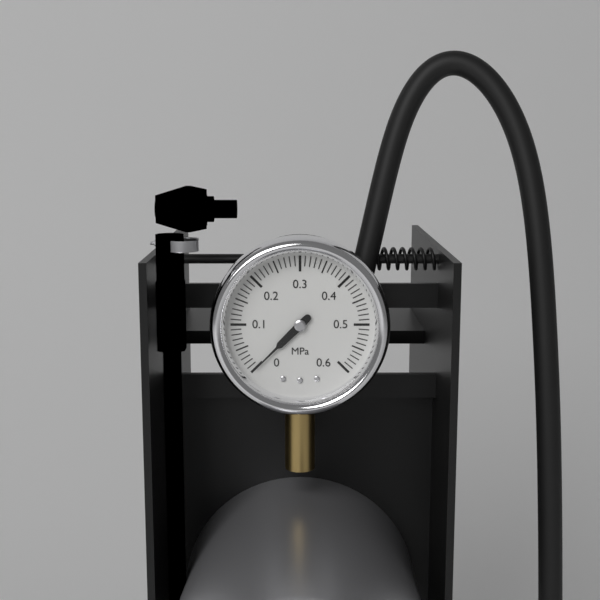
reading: 0.00 MPa
